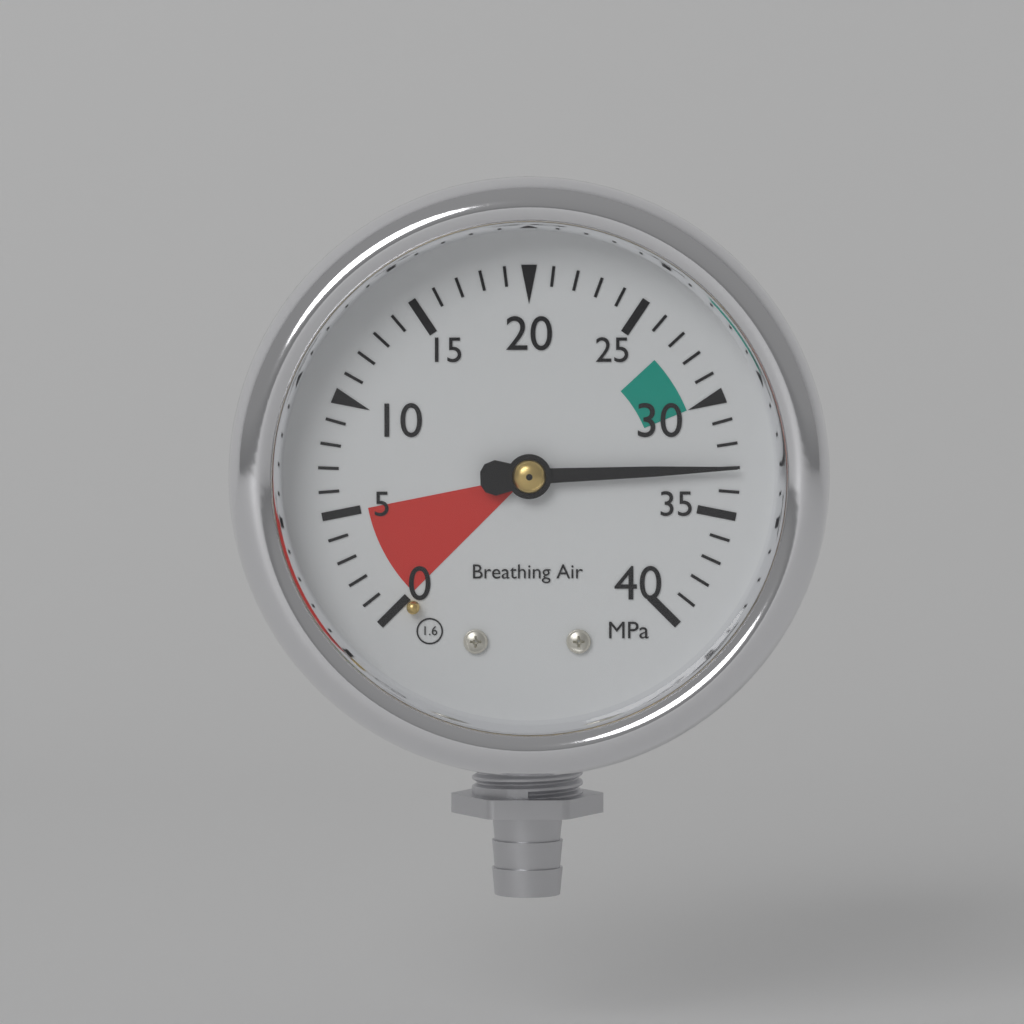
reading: 33 MPa
